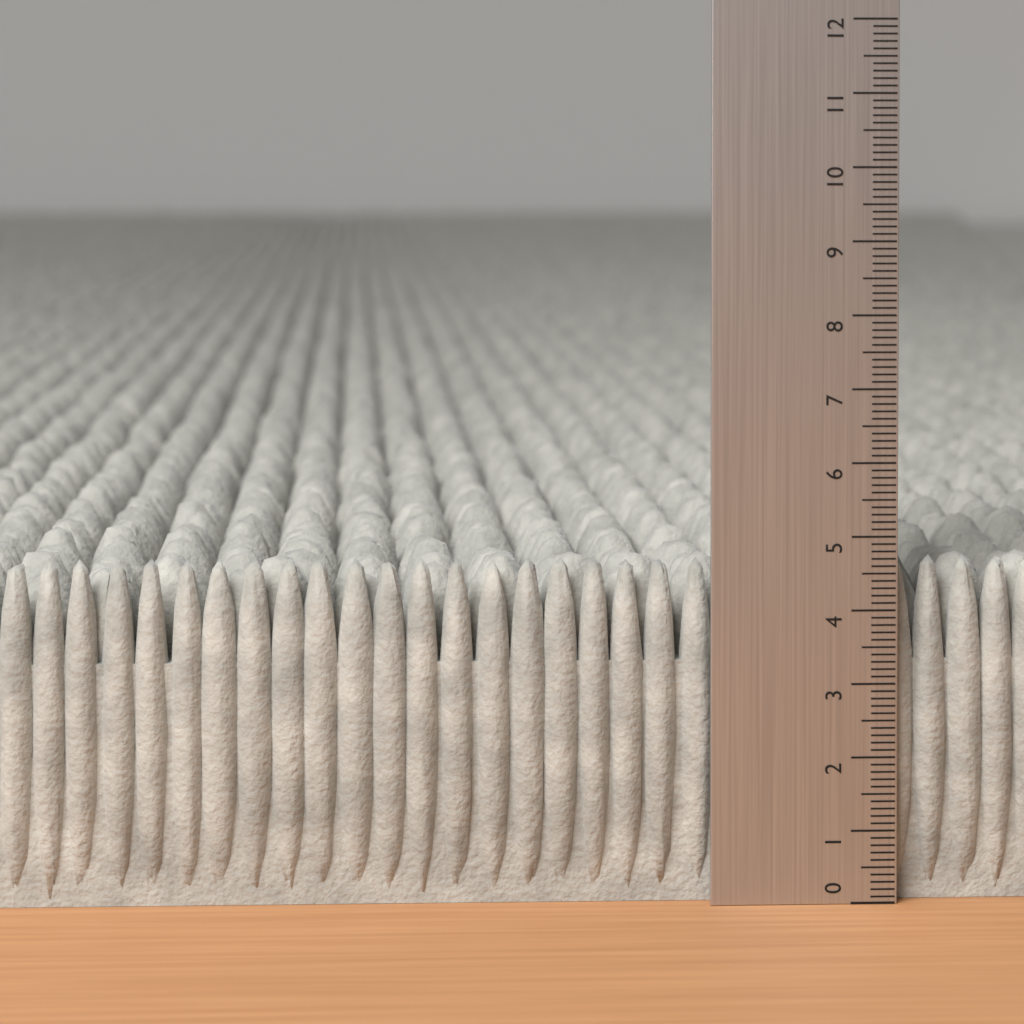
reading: 4.7 (no unit)
